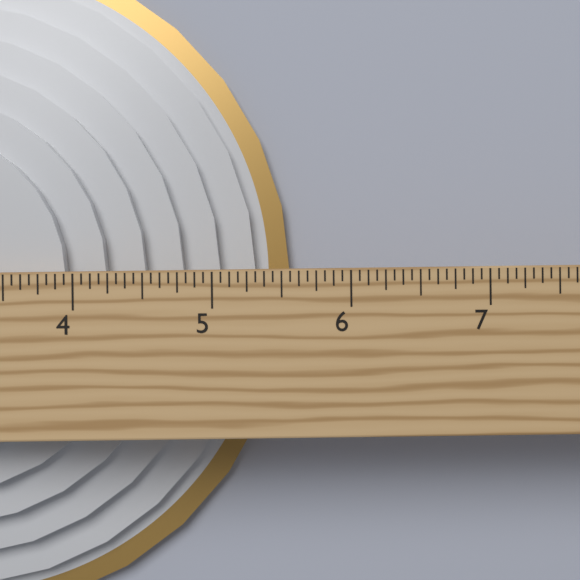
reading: 5.5625 in
